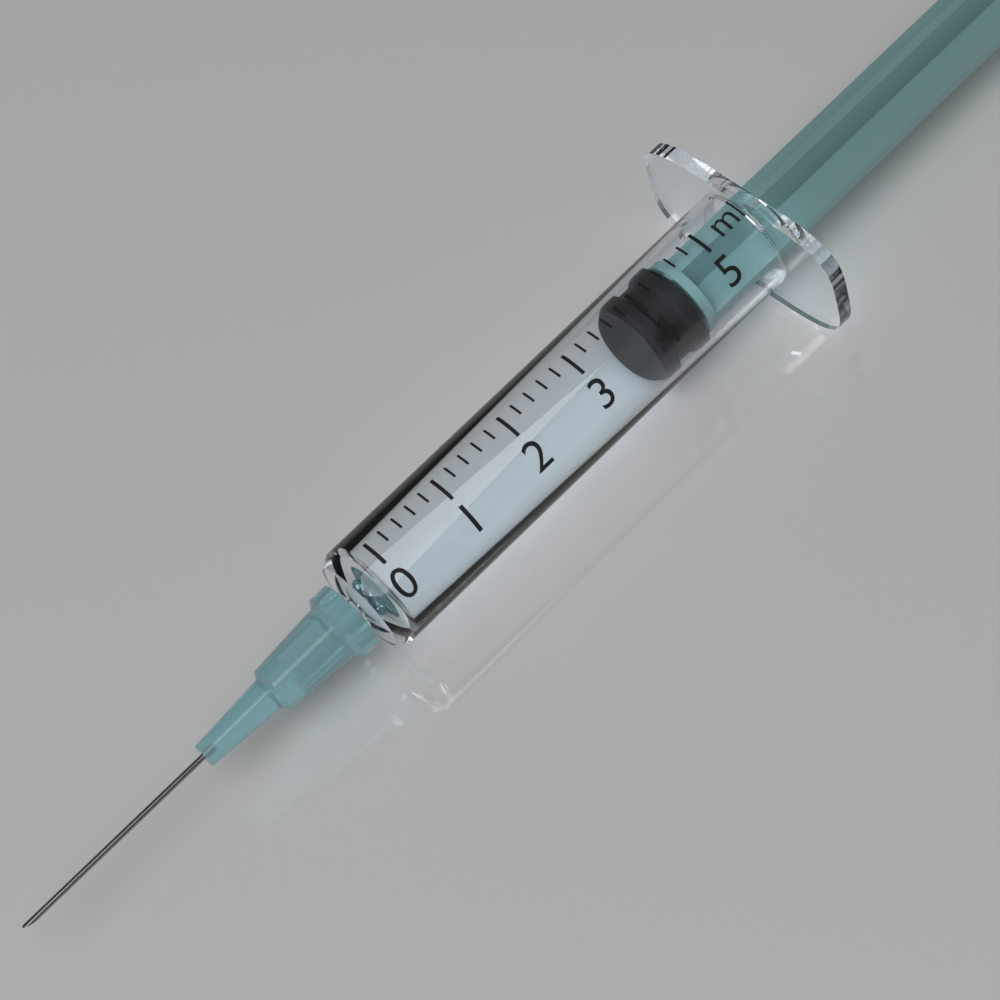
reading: 3.8 ml
